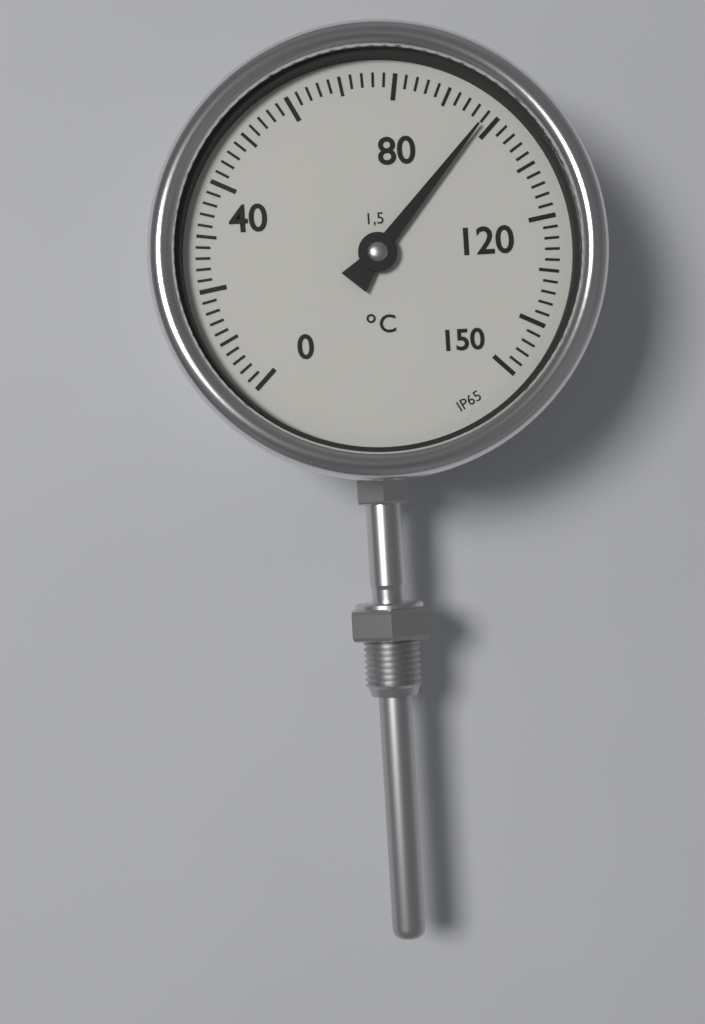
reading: 98 °C
